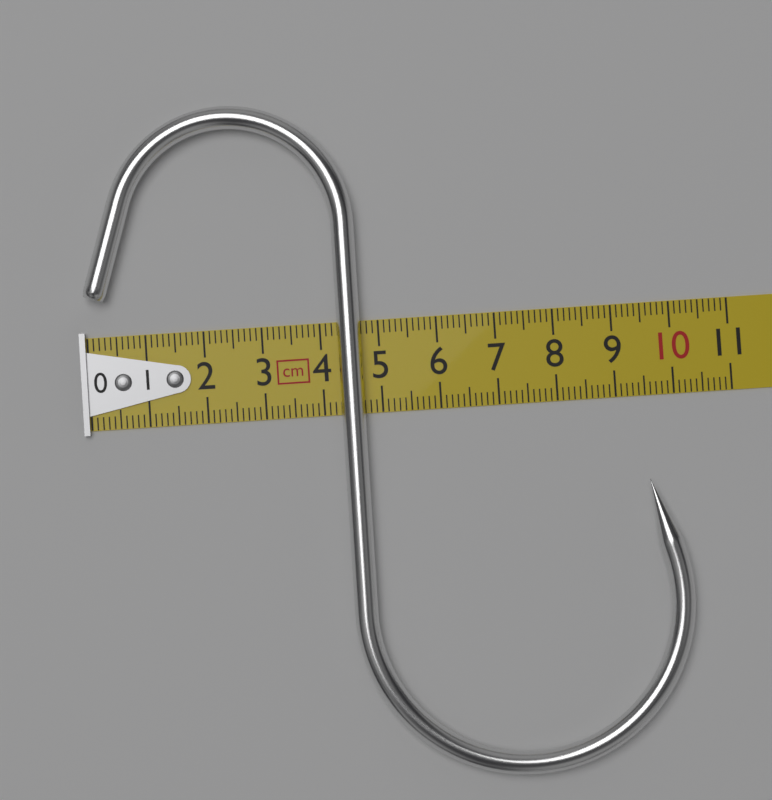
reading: 10.1 cm
